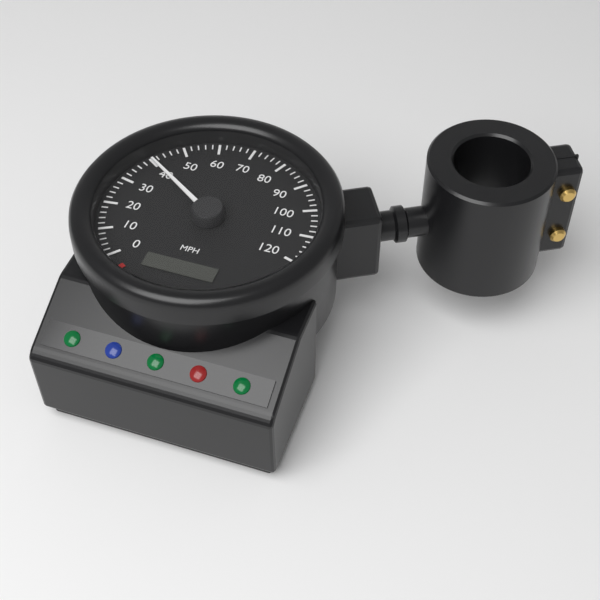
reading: 40 mph
